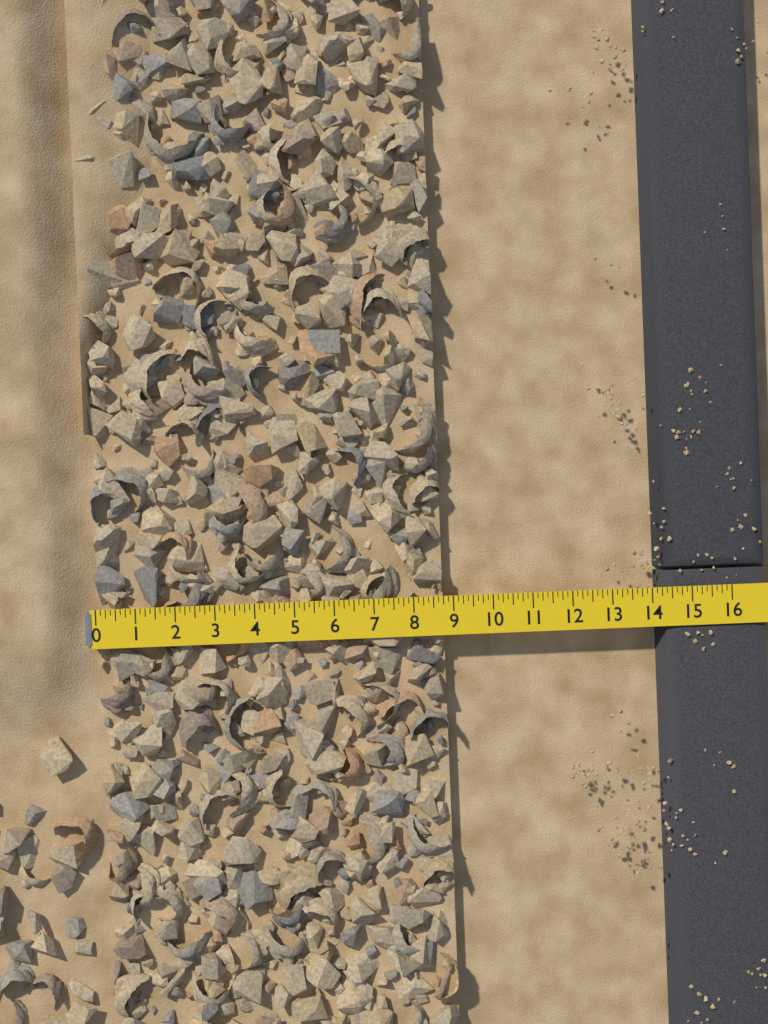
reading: 8.750 (no unit)
